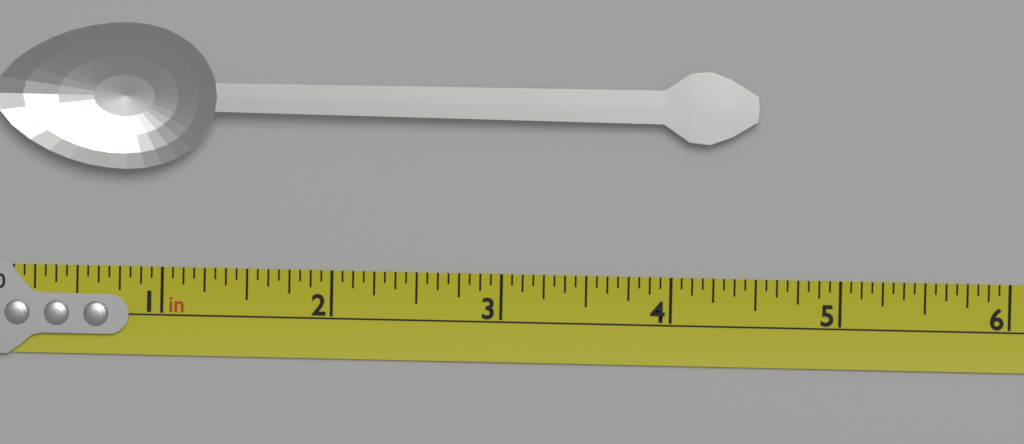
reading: 4.5000 in
